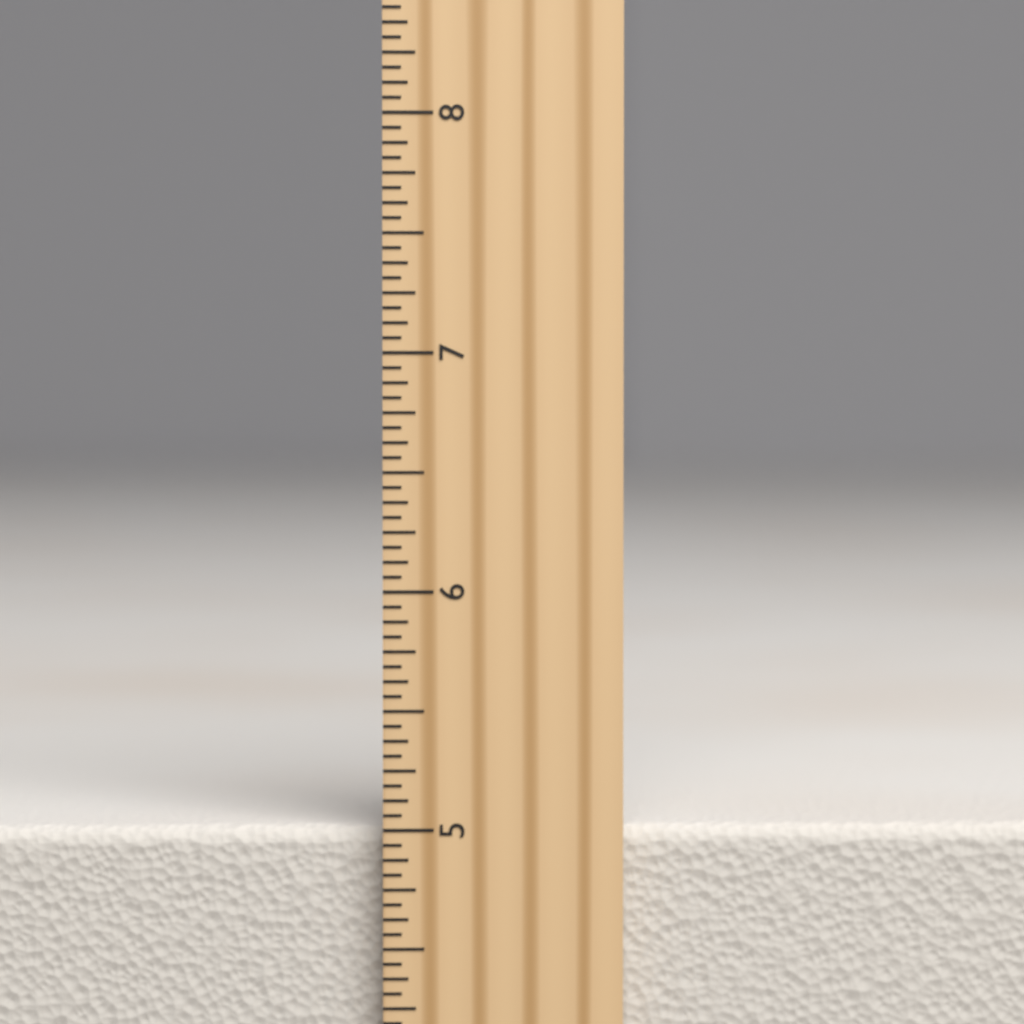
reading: 5.0000 inch
